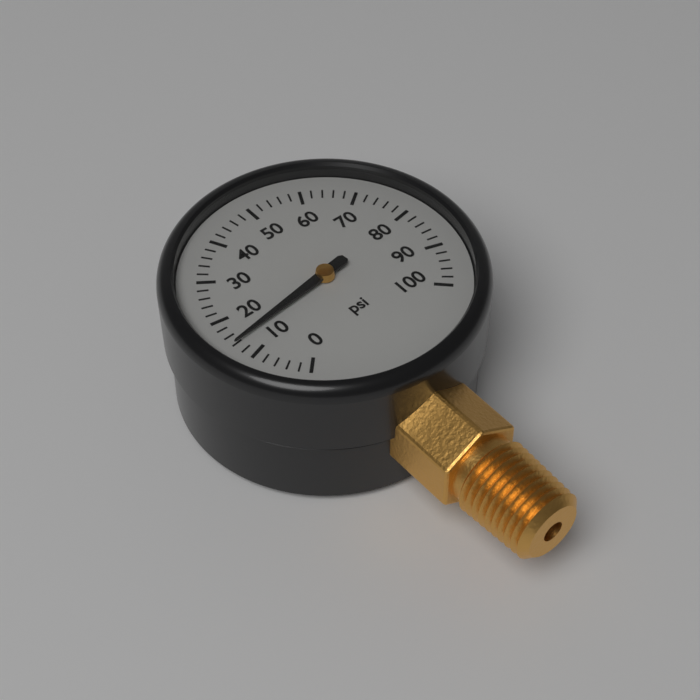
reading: 14 psi
